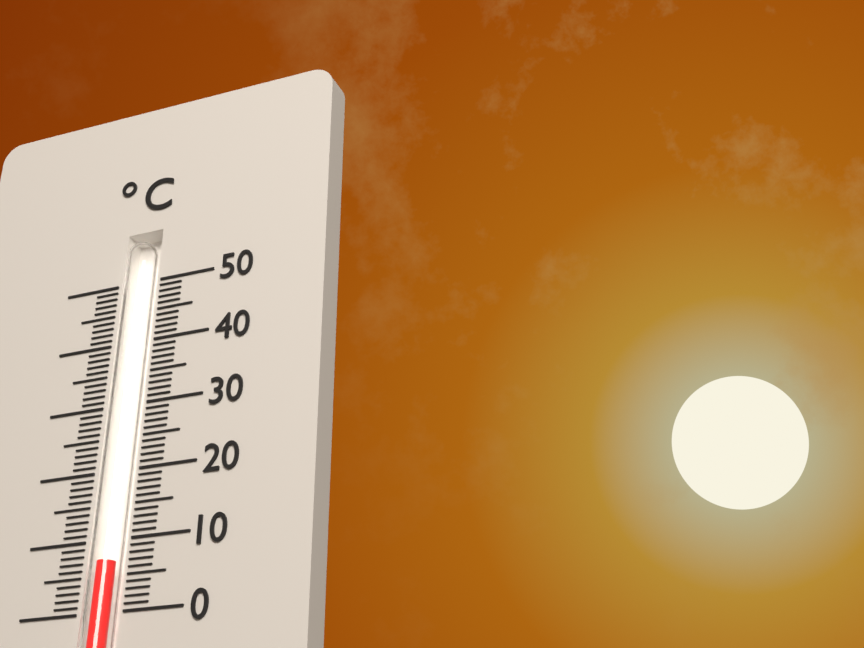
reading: 7 °C
